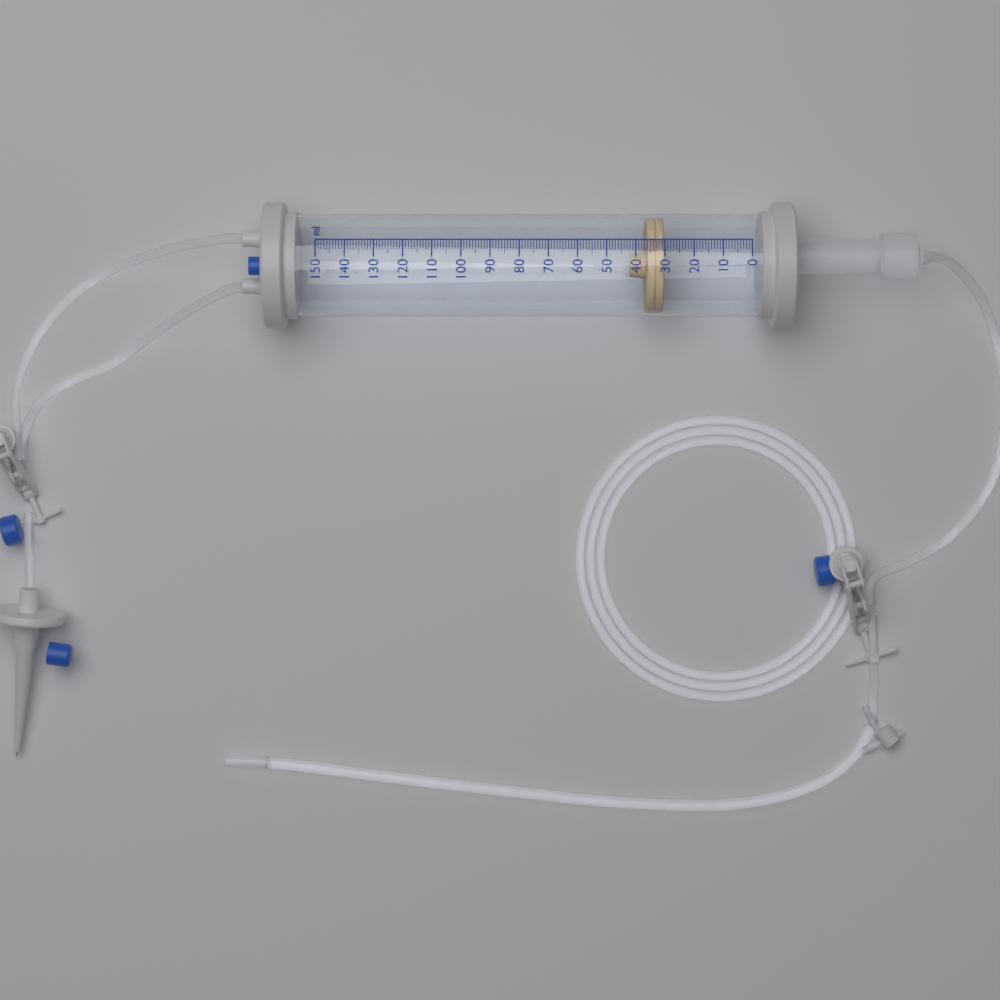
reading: 30 ml
